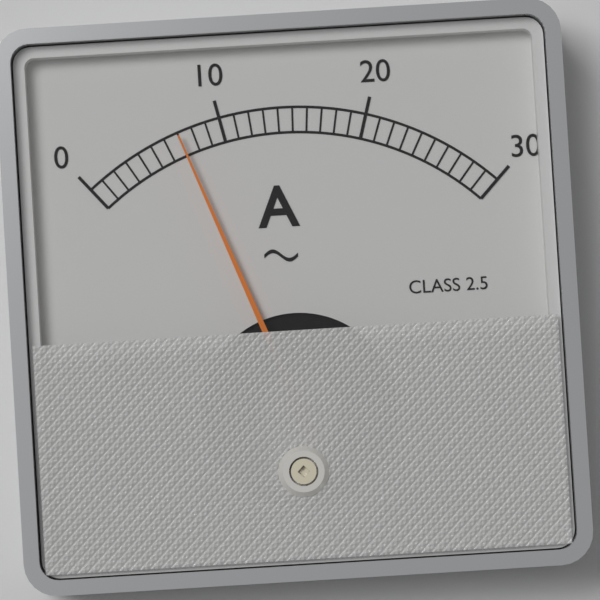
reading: 7 A
